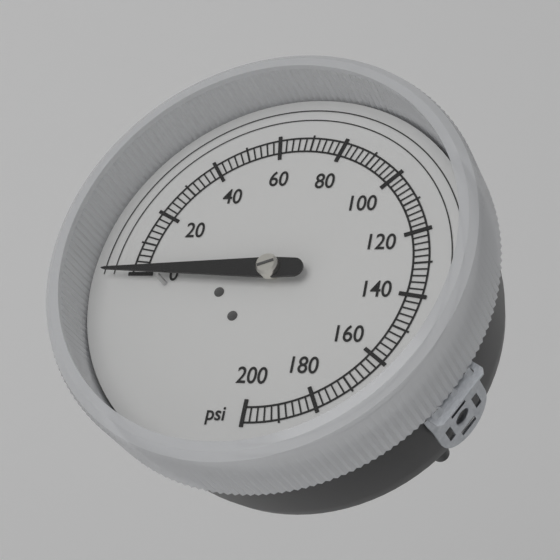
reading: 0 psi
